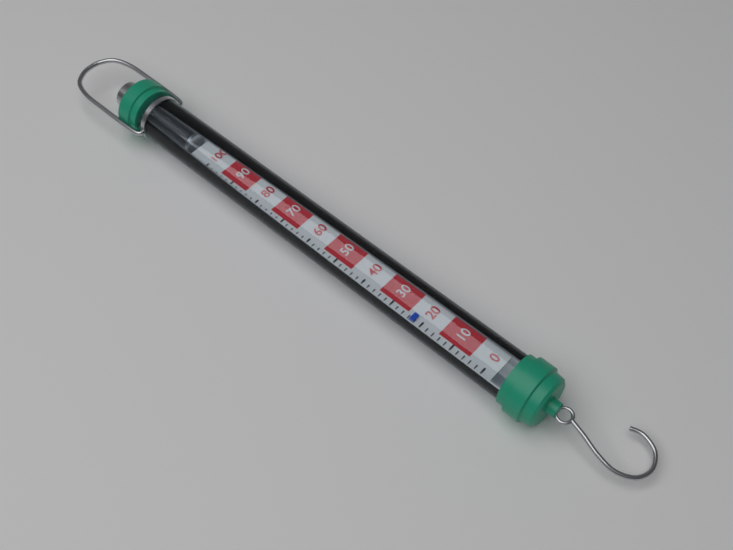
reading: 22 (no unit)
